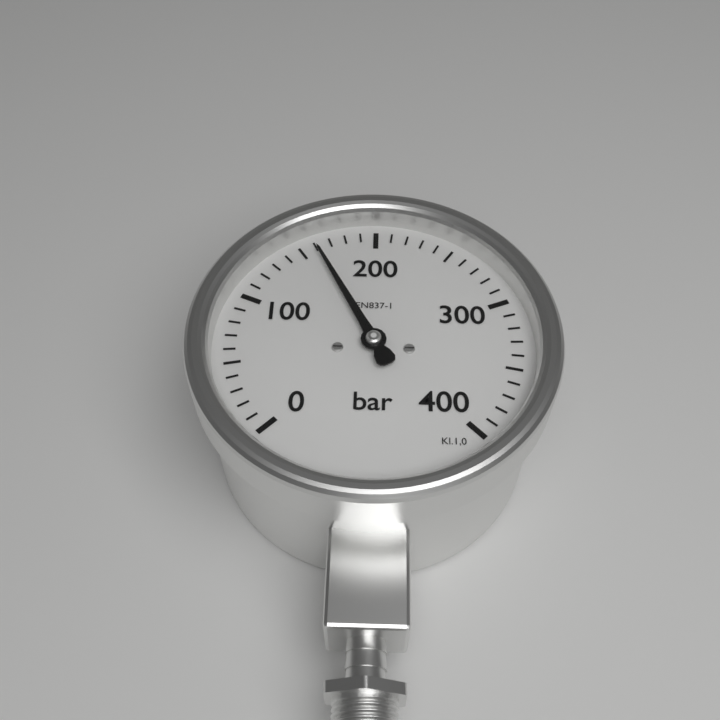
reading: 160 bar
